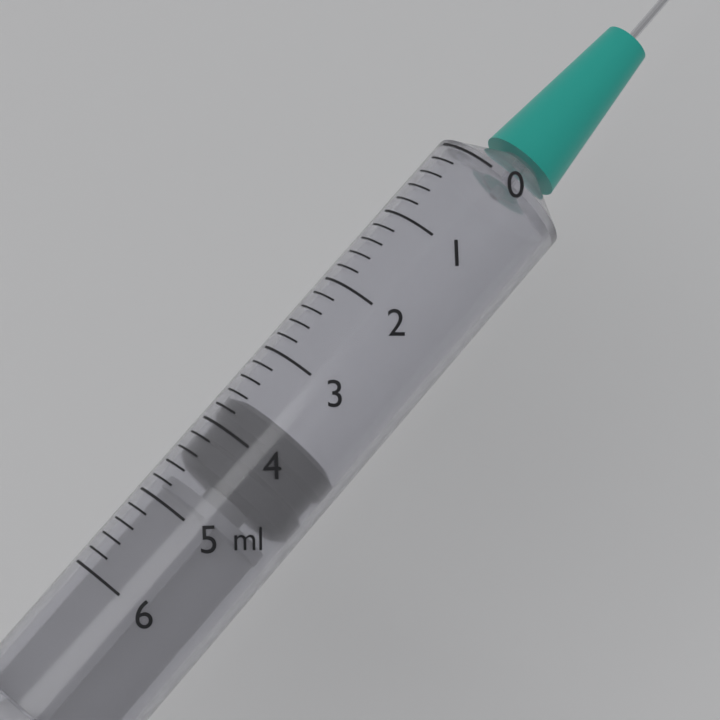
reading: 3.6 ml
